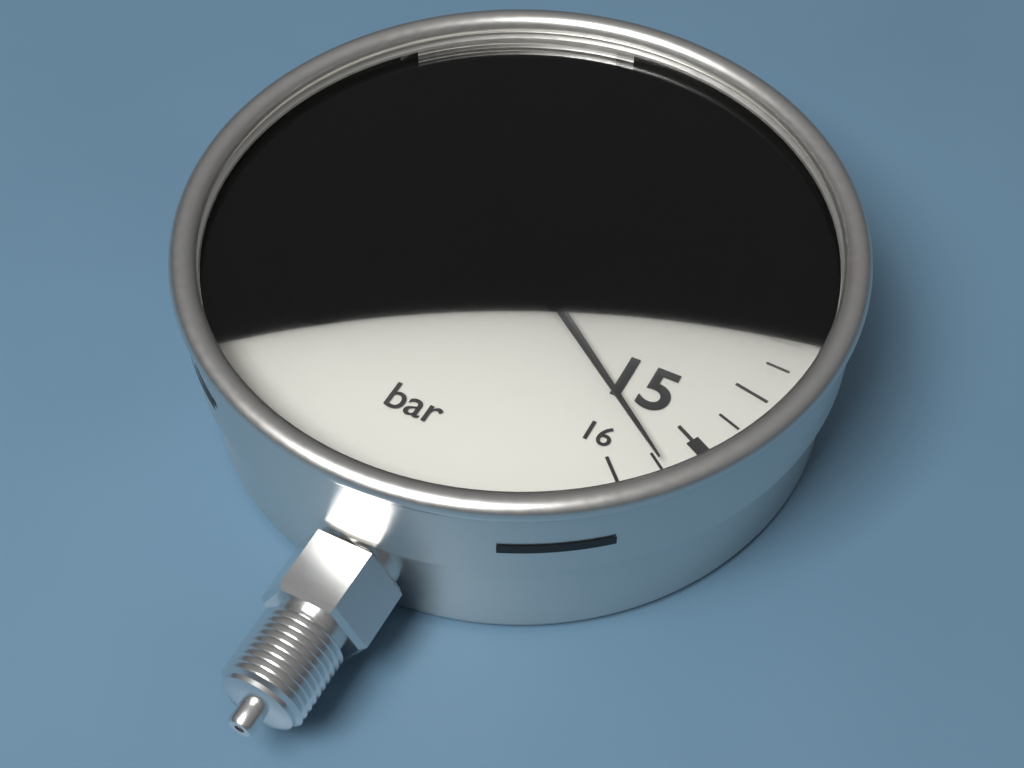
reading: 15.5 bar
